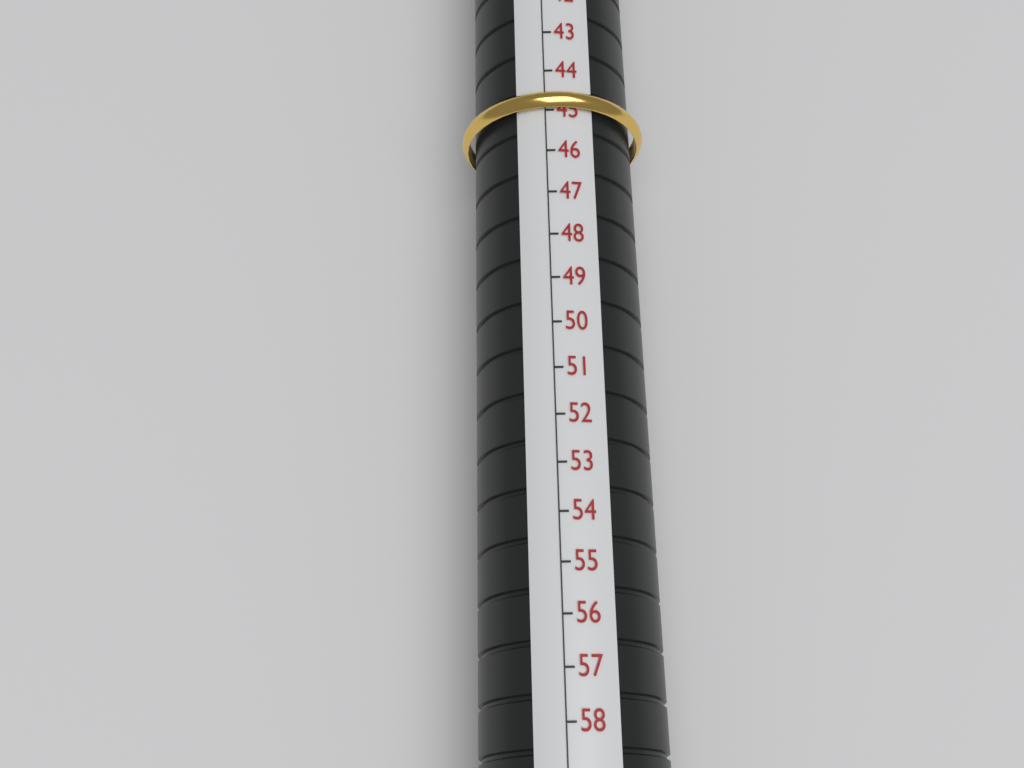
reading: 45 (no unit)
